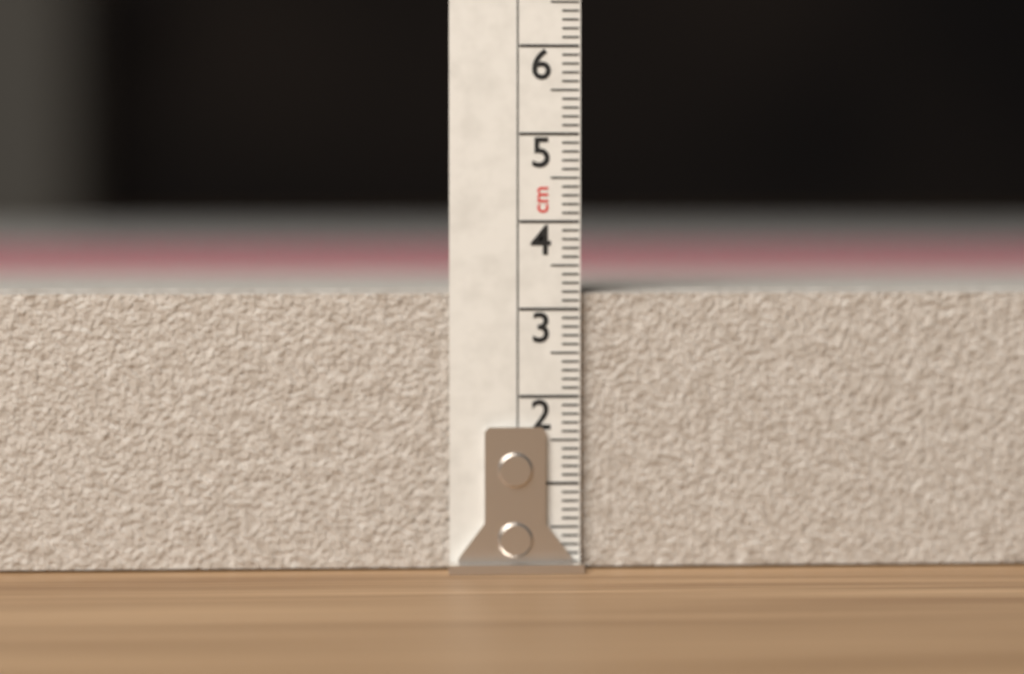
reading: 3.2 cm
